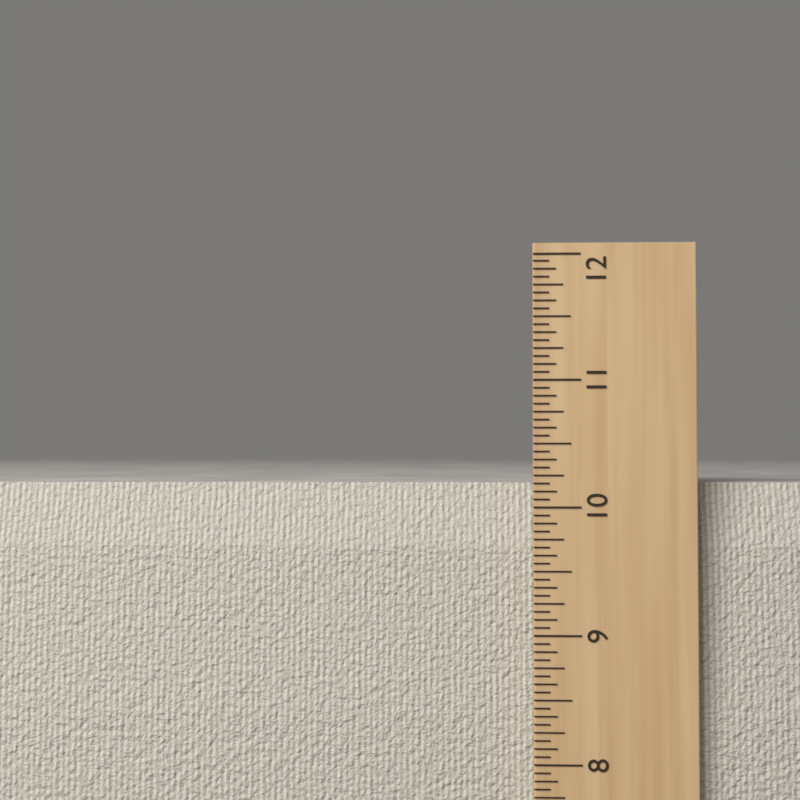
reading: 10.1875 in
